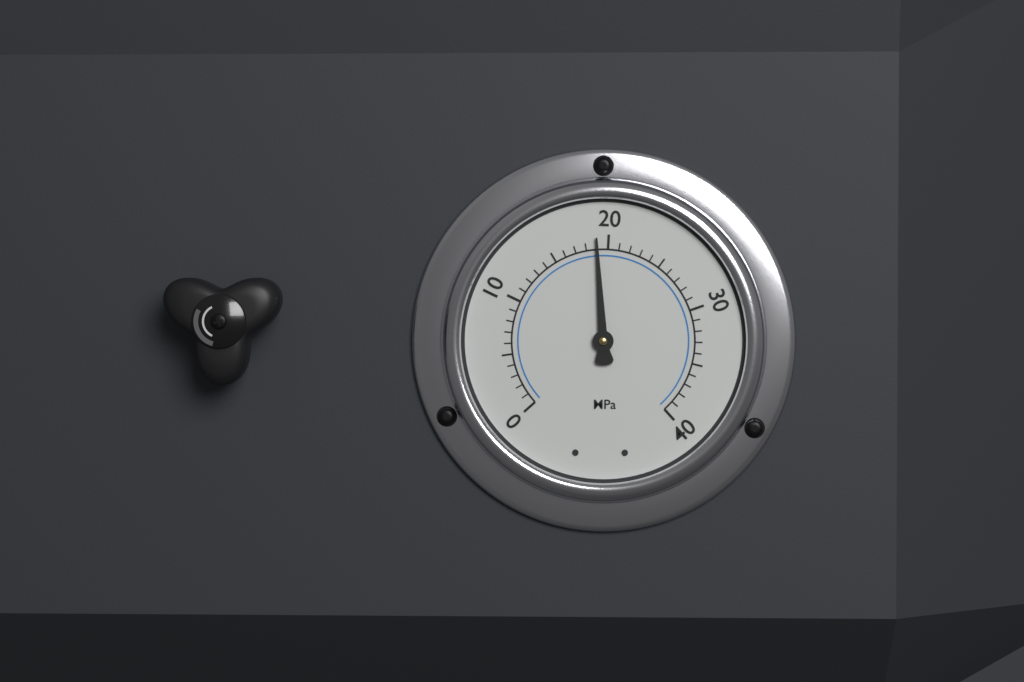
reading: 19 MPa
